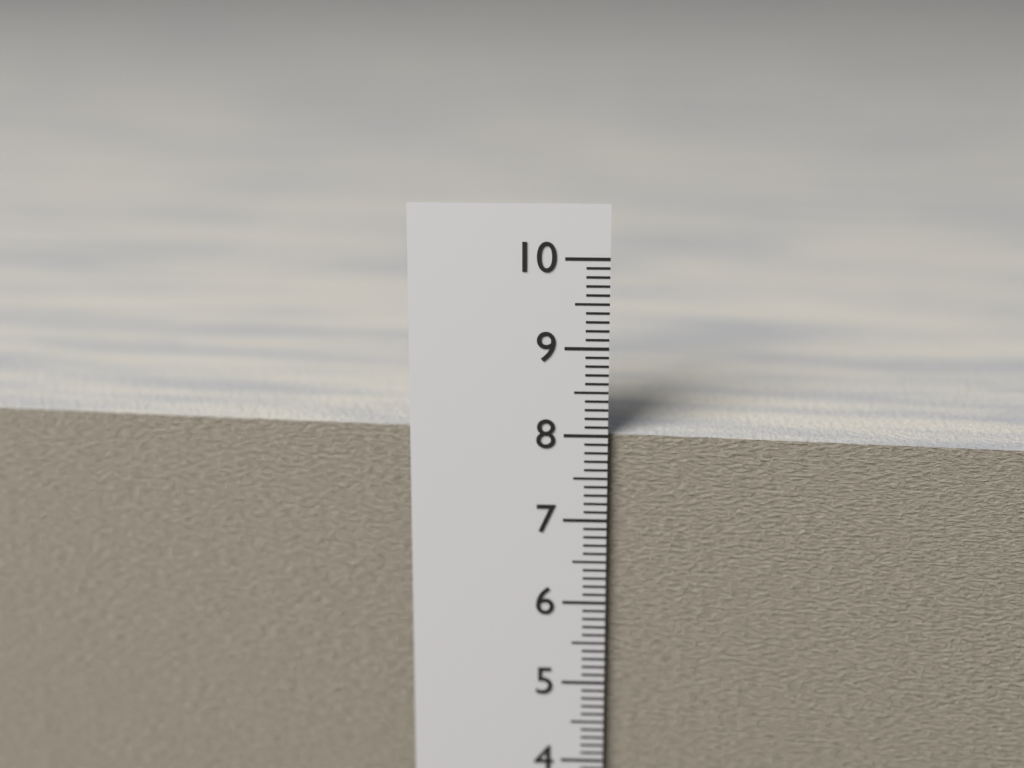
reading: 8.0 cm
